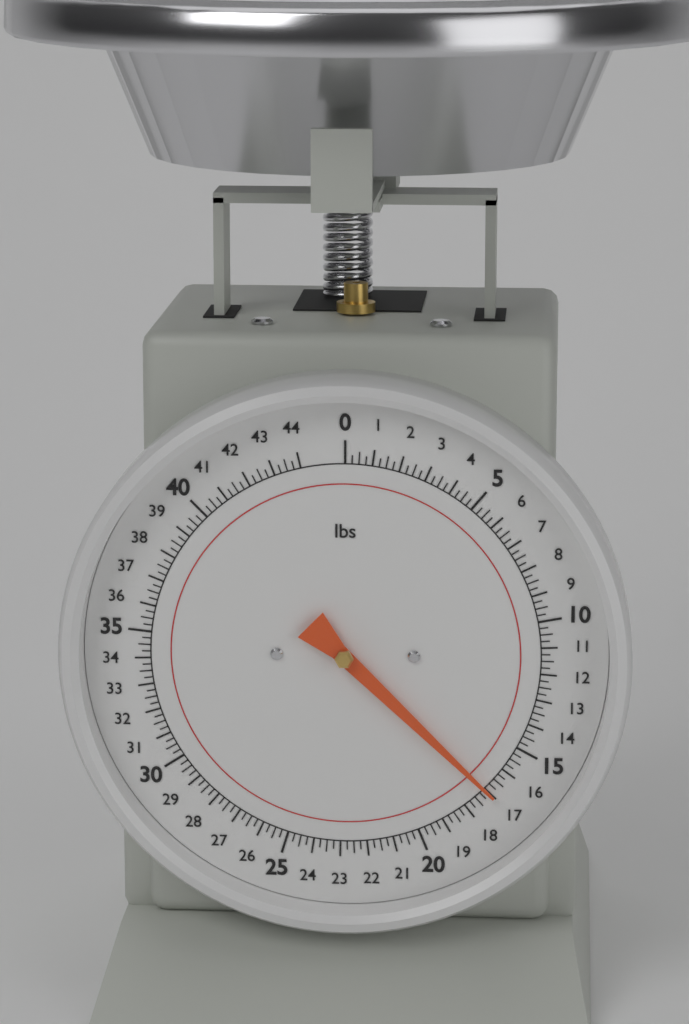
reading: 17.00 lbs
